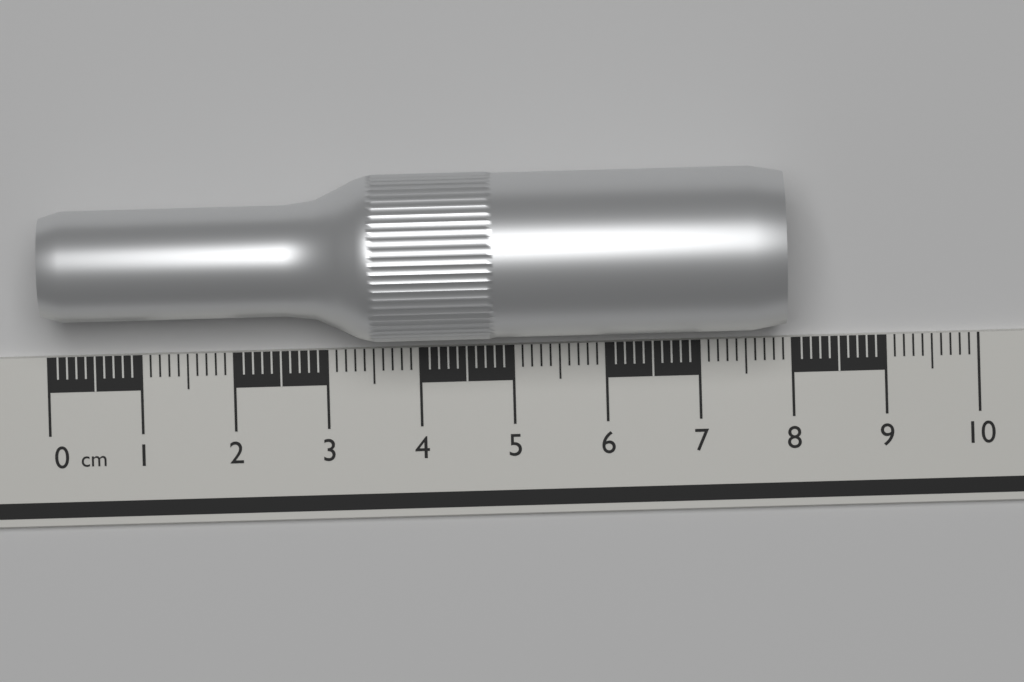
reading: 7.9 cm
